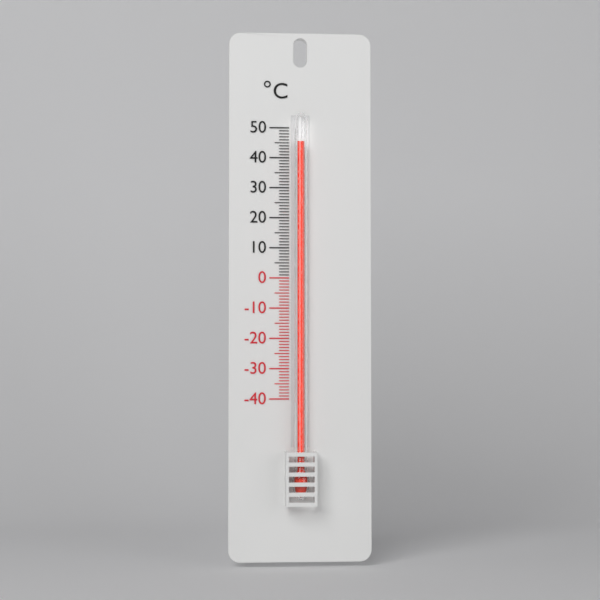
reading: 45 °C
